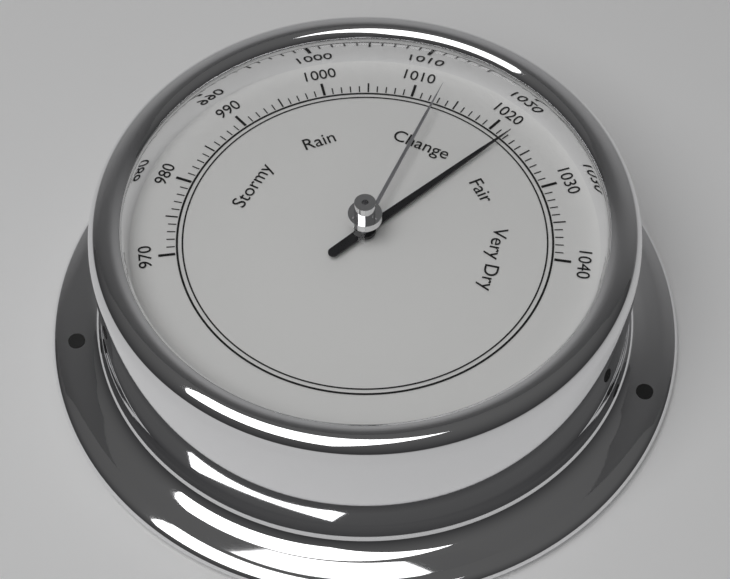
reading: 1022 (no unit)
